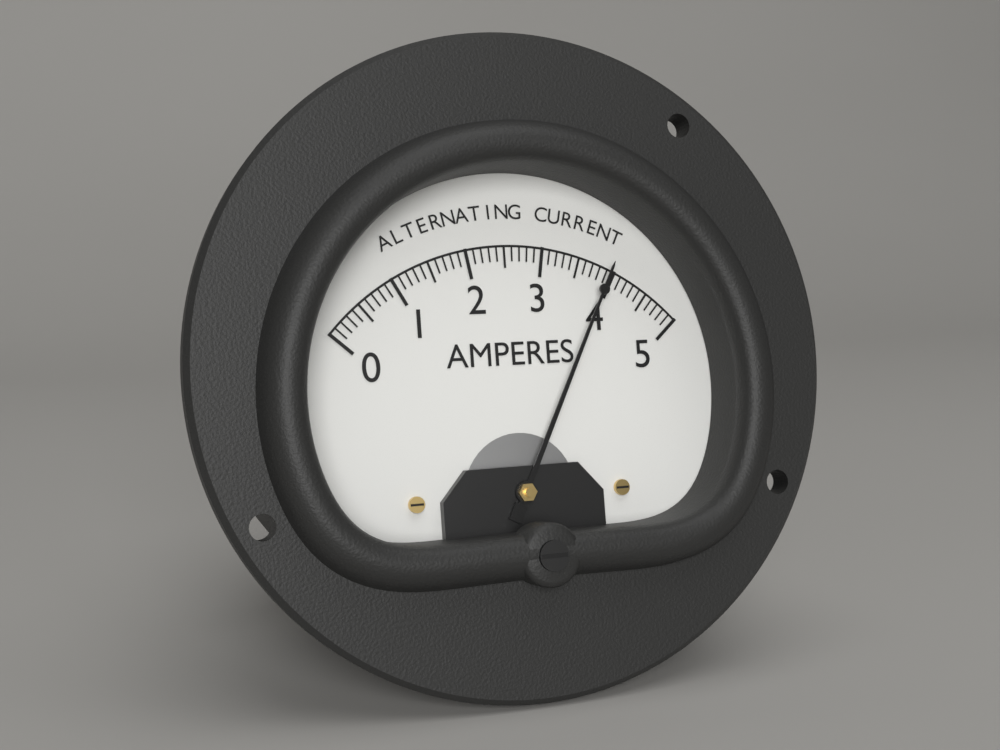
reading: 3.9 A
